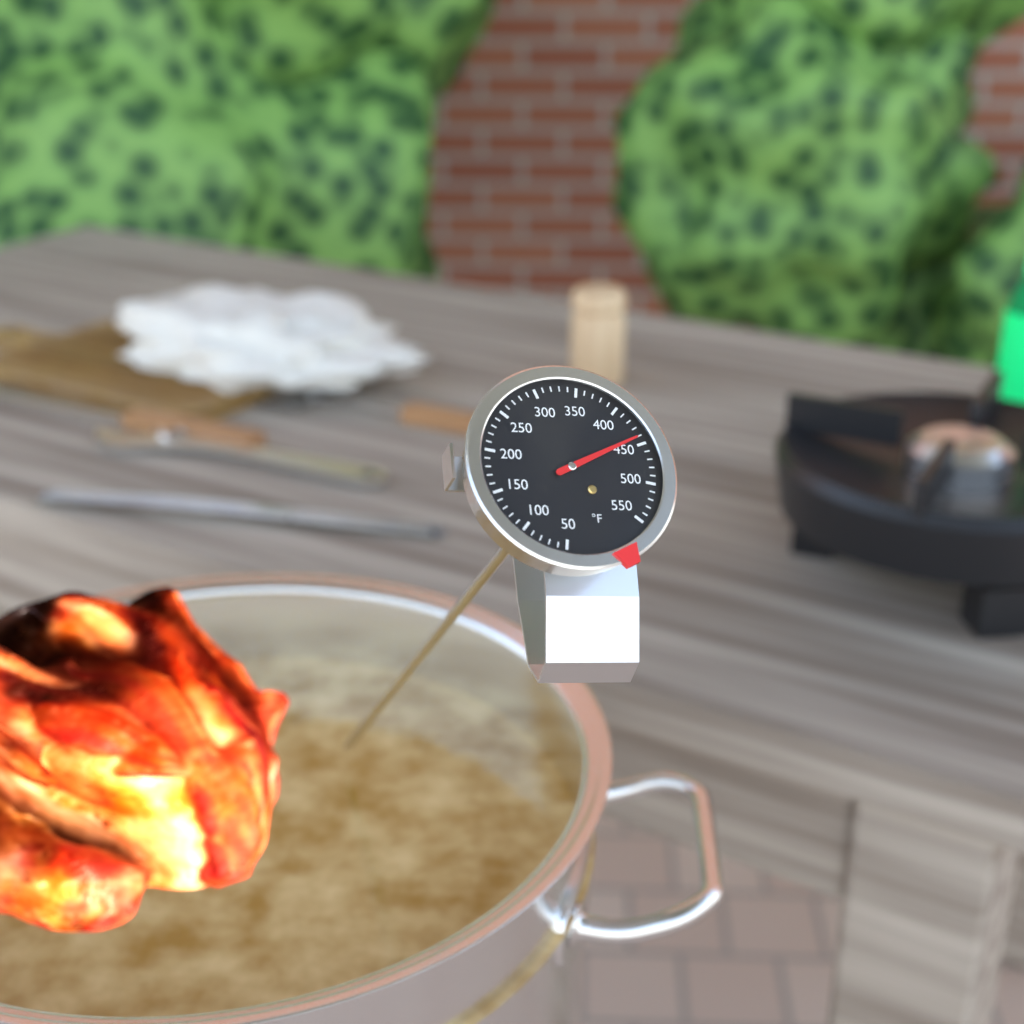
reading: 440 °F
